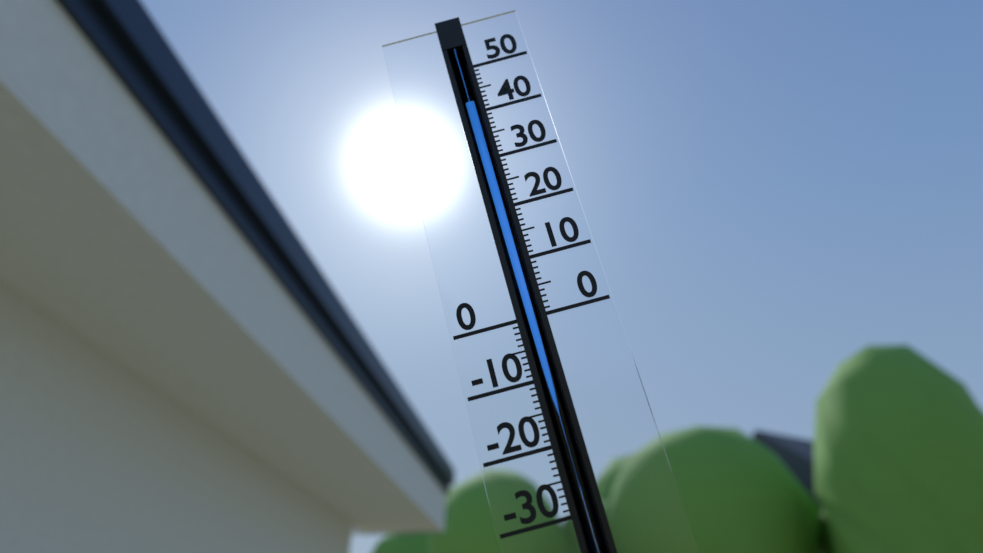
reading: 42 (no unit)
